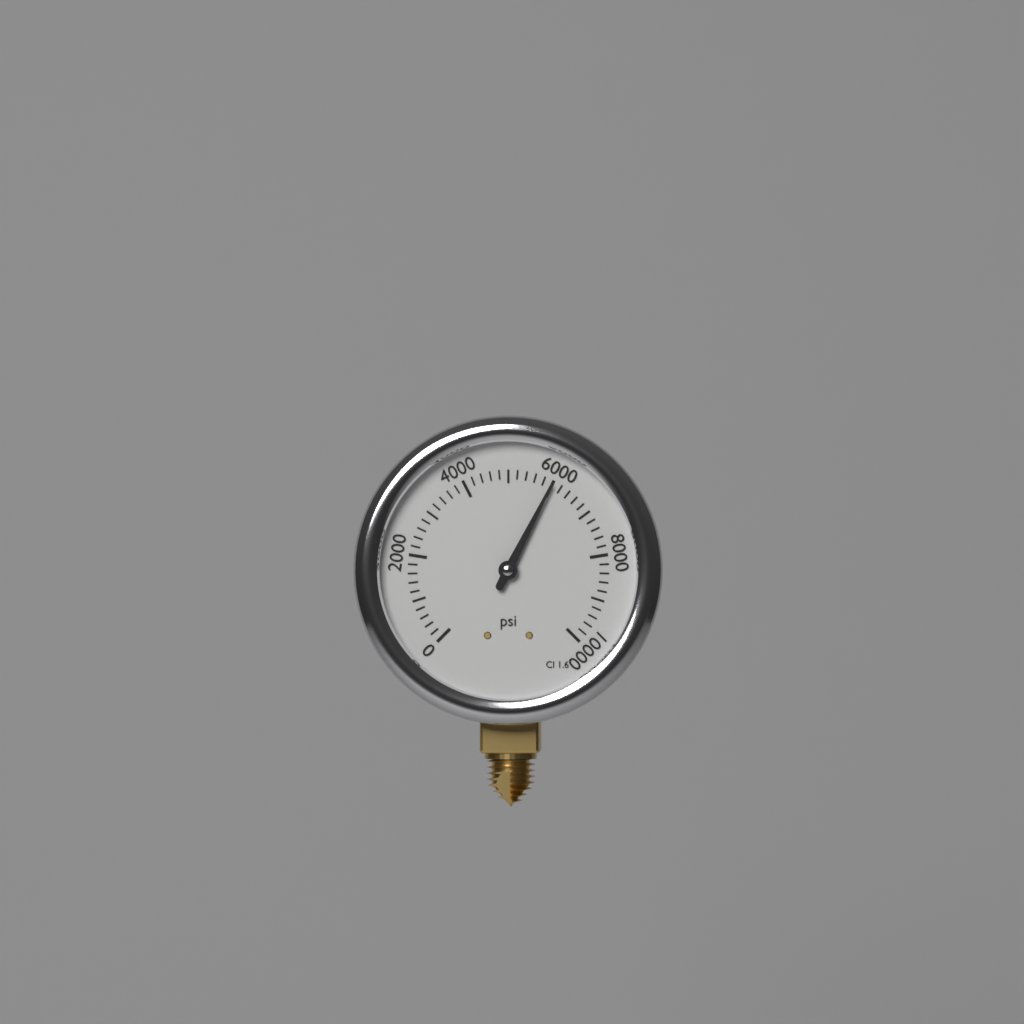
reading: 6000 psi
